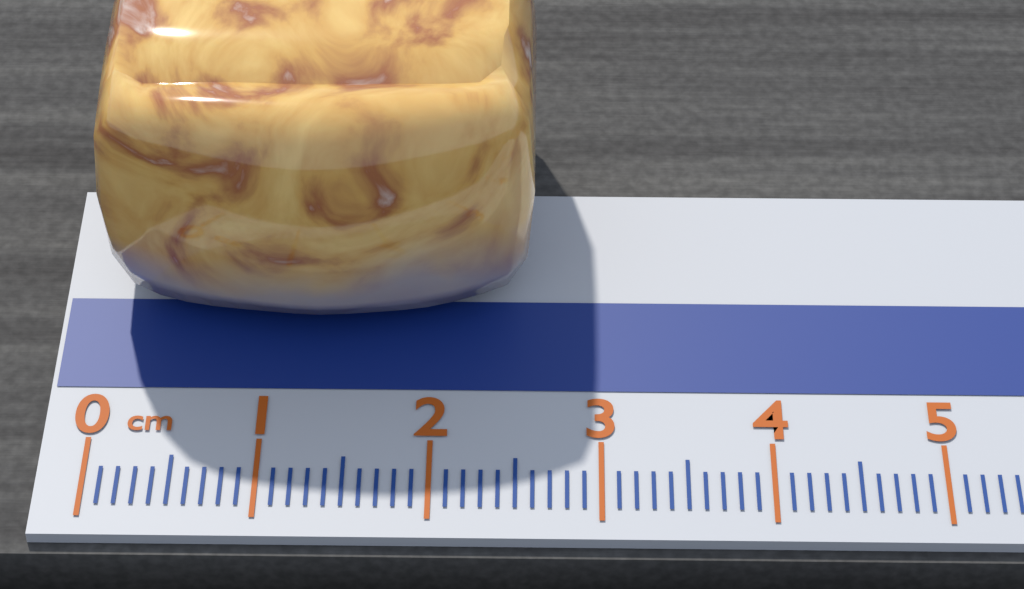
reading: 2.6 cm
